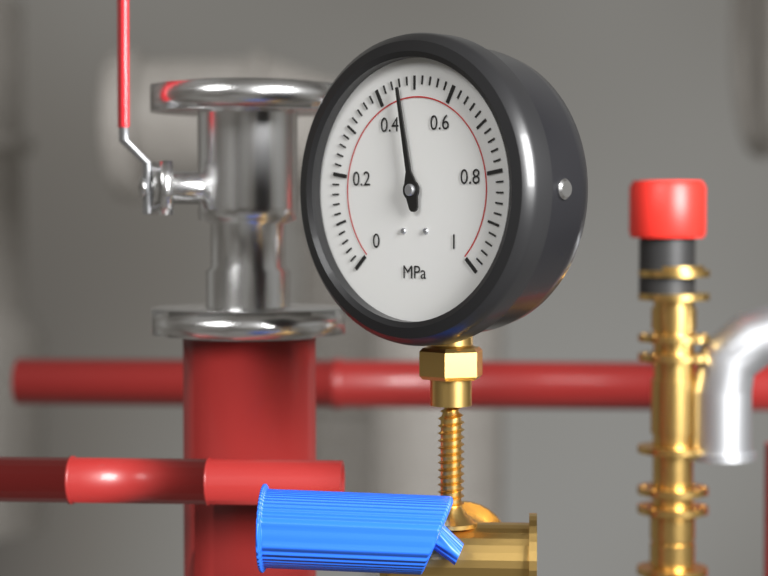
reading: 0.46 MPa
